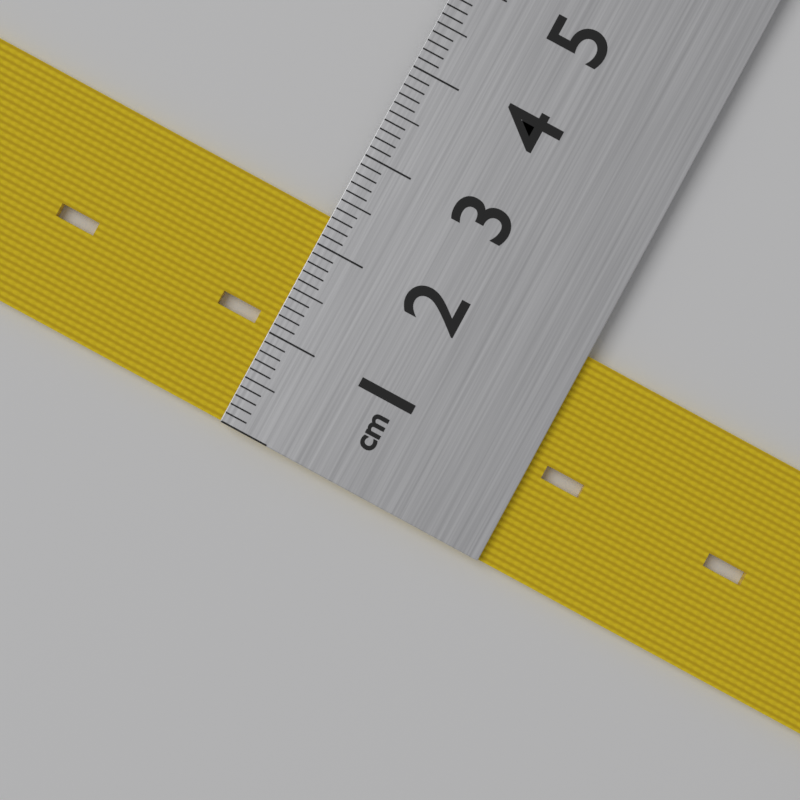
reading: 2.3 cm
